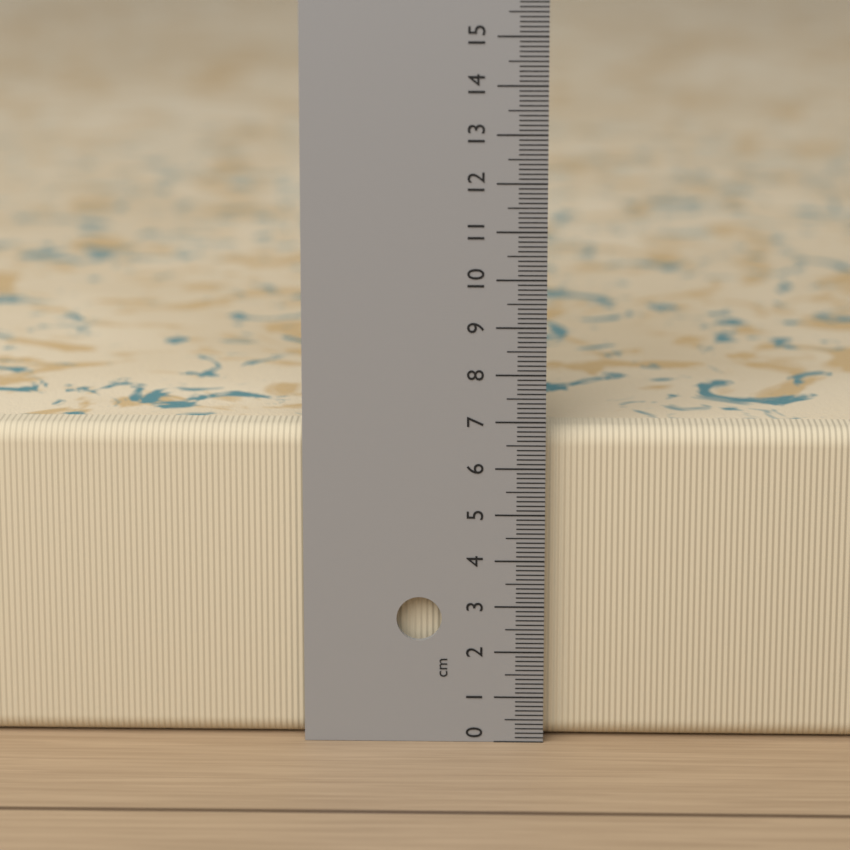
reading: 6.8 cm
